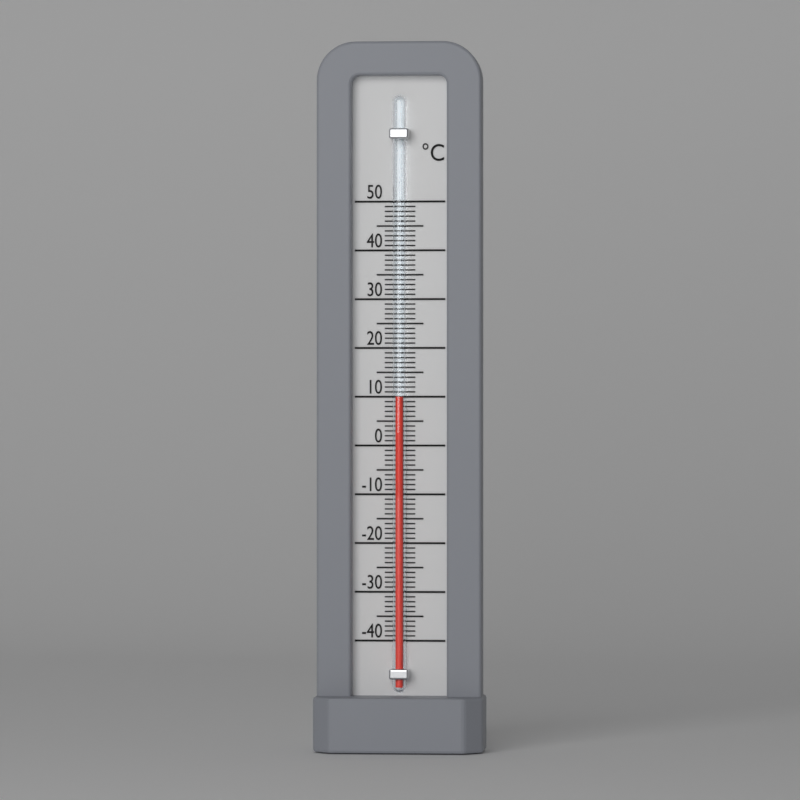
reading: 10 °C
